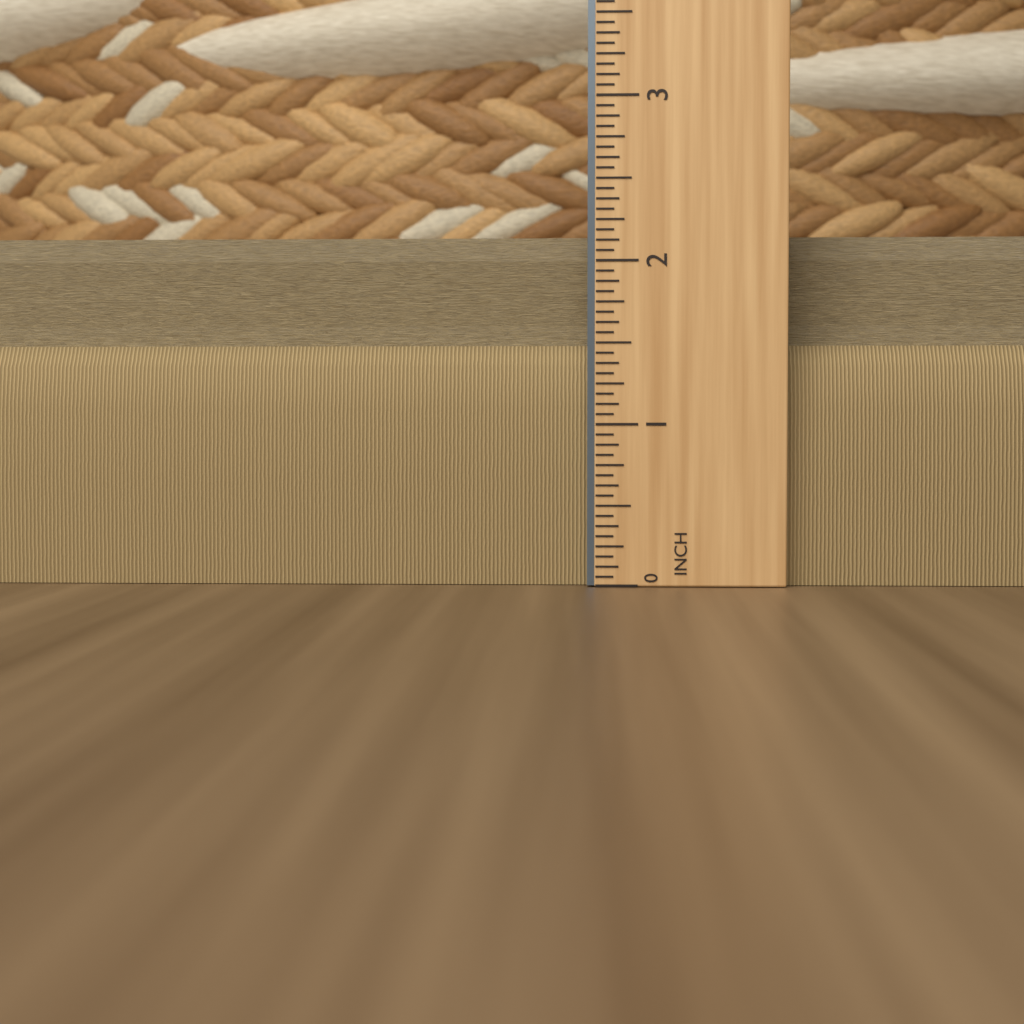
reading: 2.1875 in
